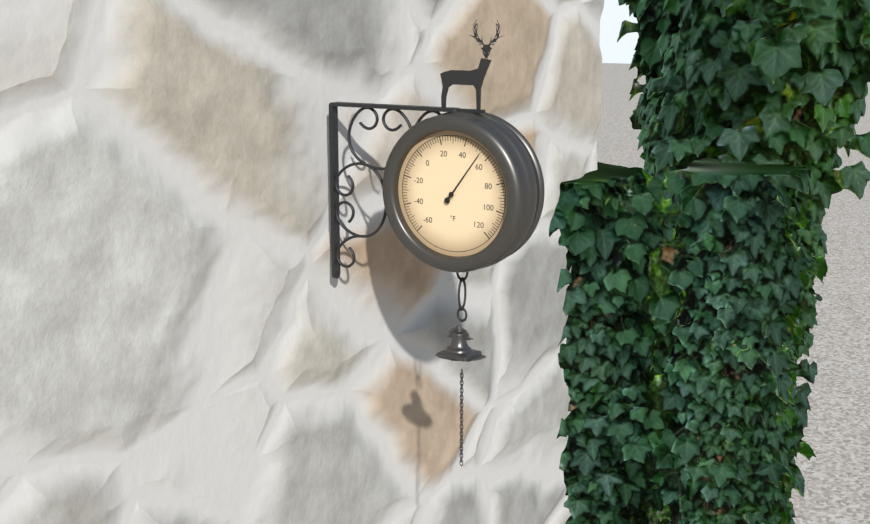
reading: 54 °F
